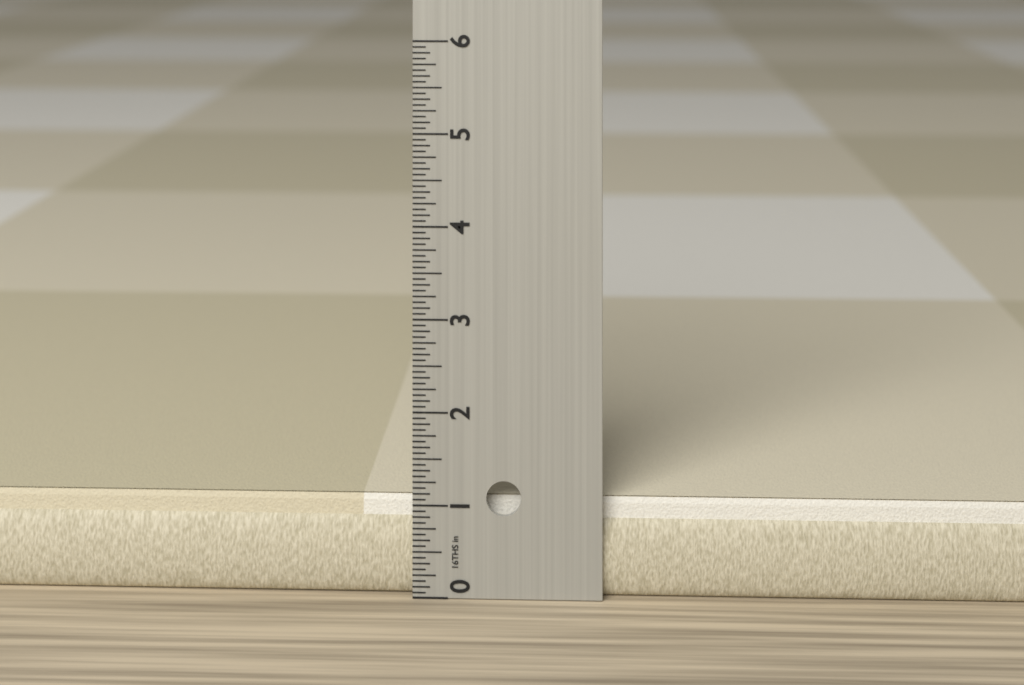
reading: 1.0625 in
